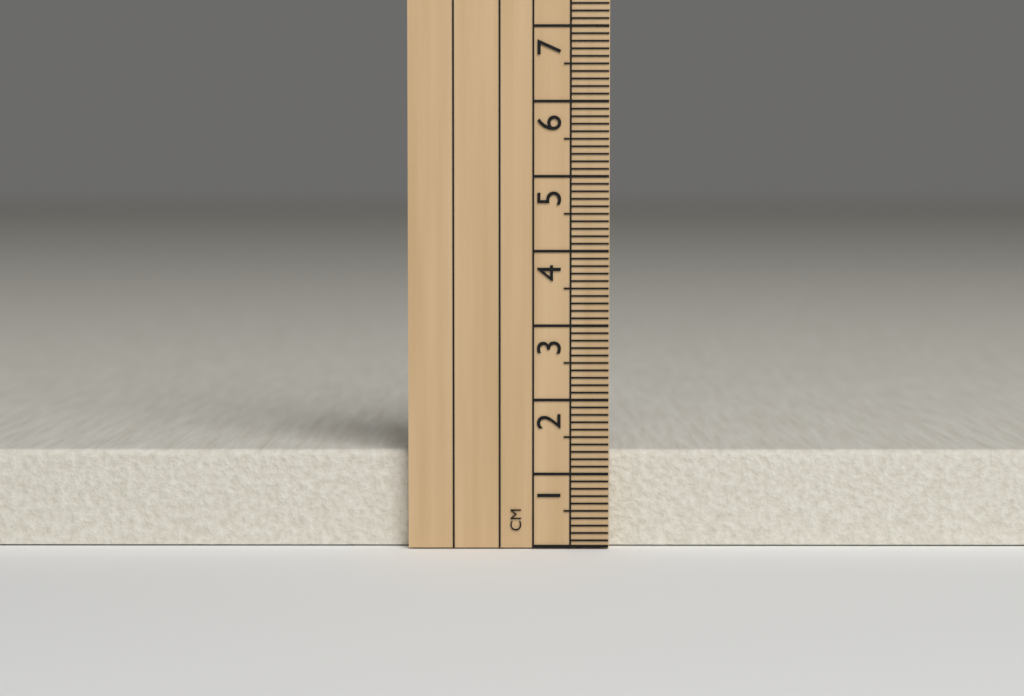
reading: 1.3 cm
